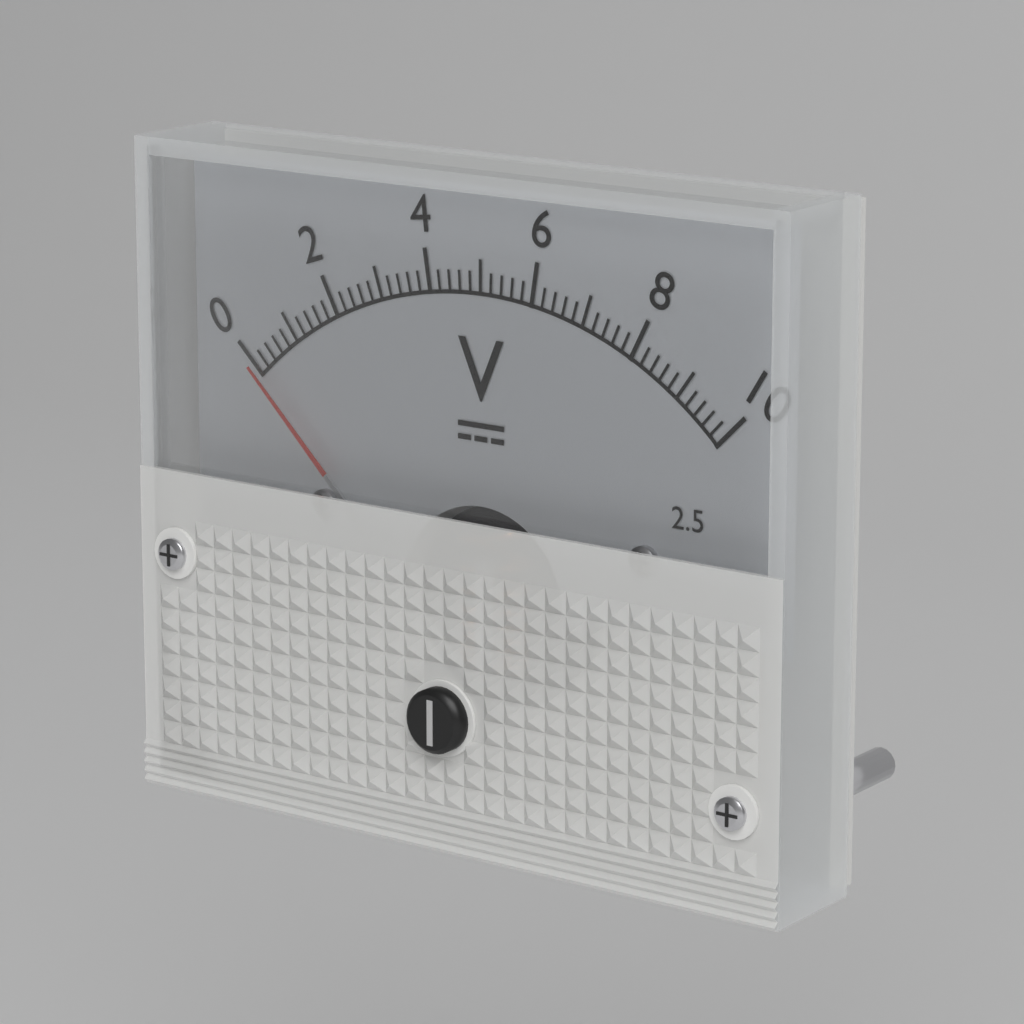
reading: 0.0 V
